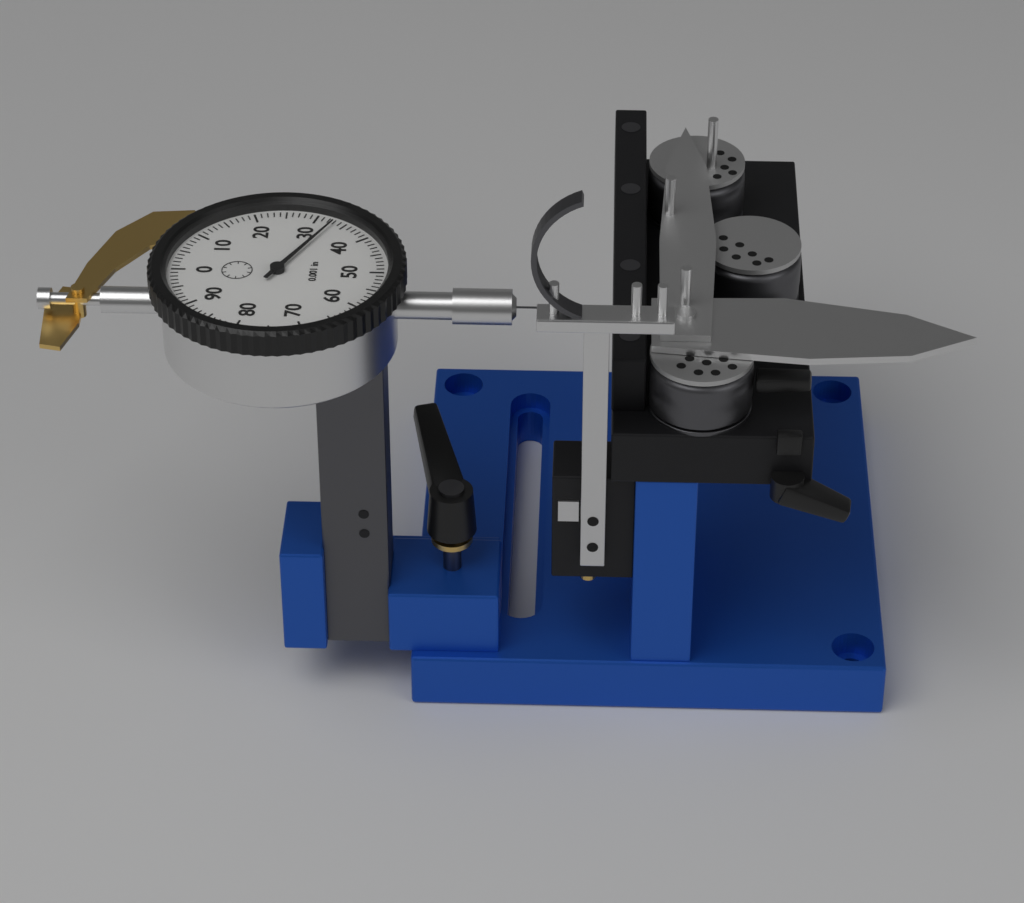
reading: 0.033 in
